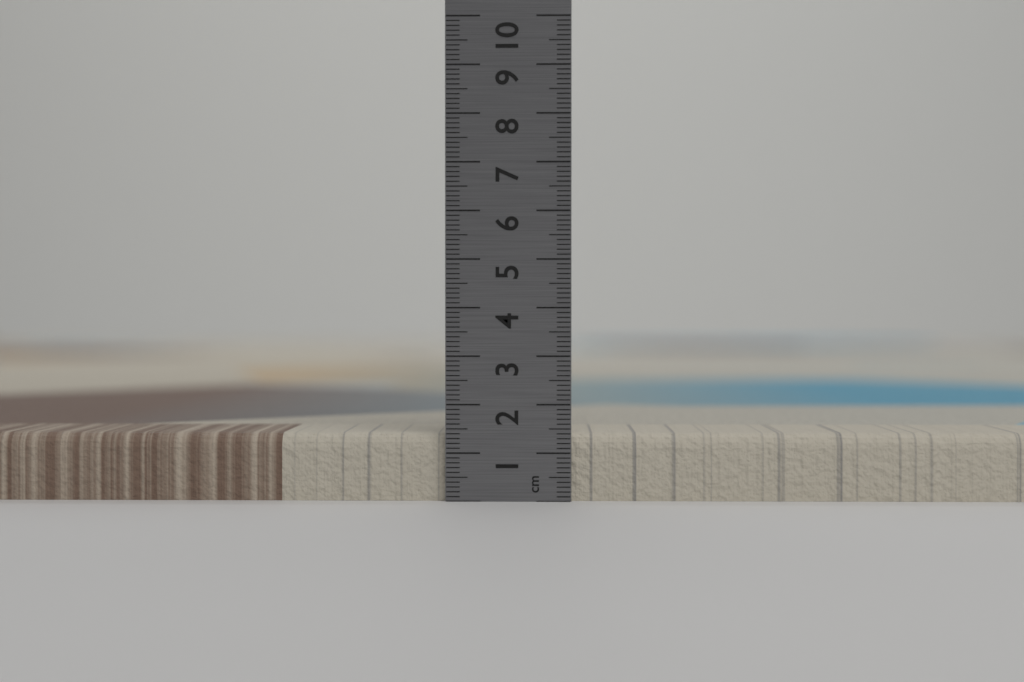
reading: 1.4 cm
